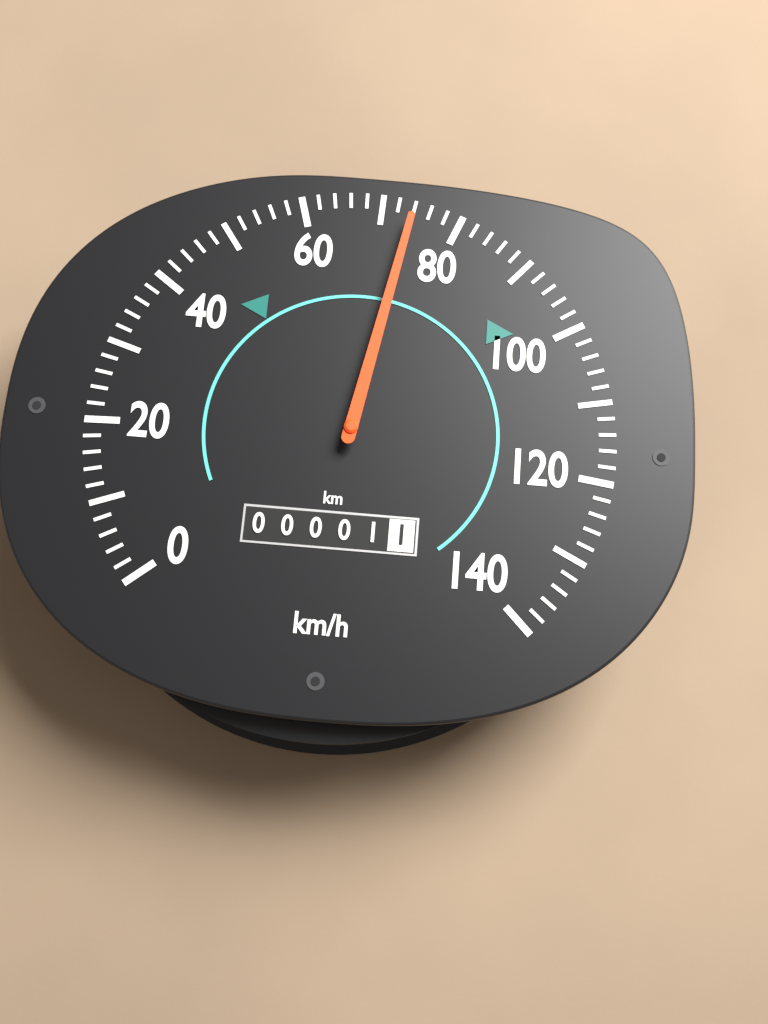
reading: 74 km/h
